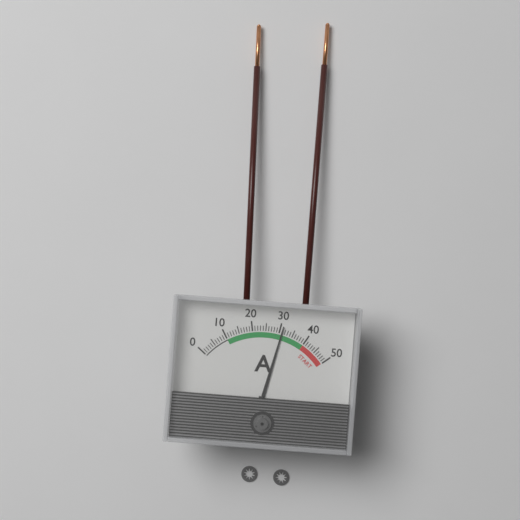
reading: 31 A
